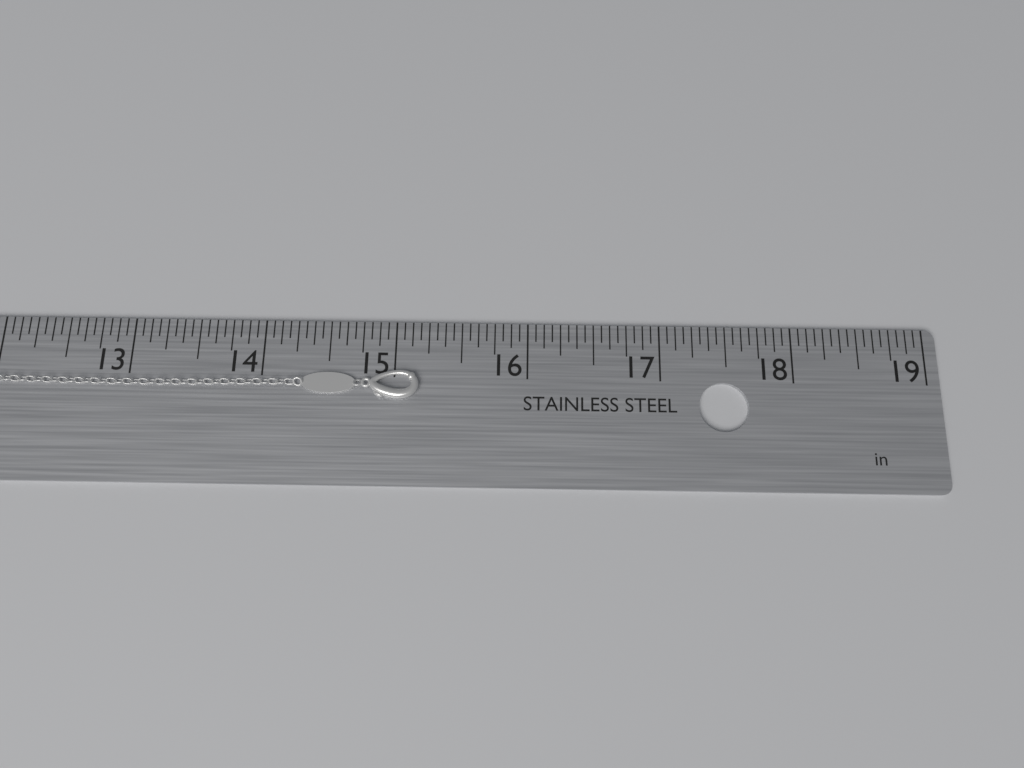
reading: 15.1875 in
